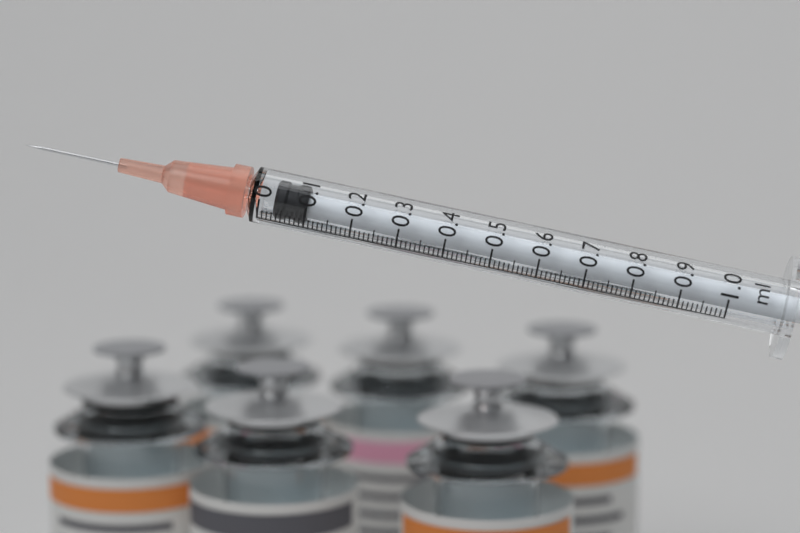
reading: 0.03 ml
